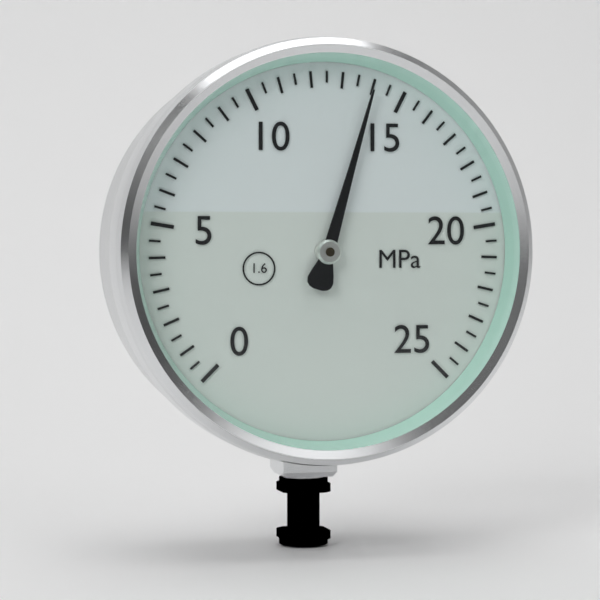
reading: 14.0 MPa
